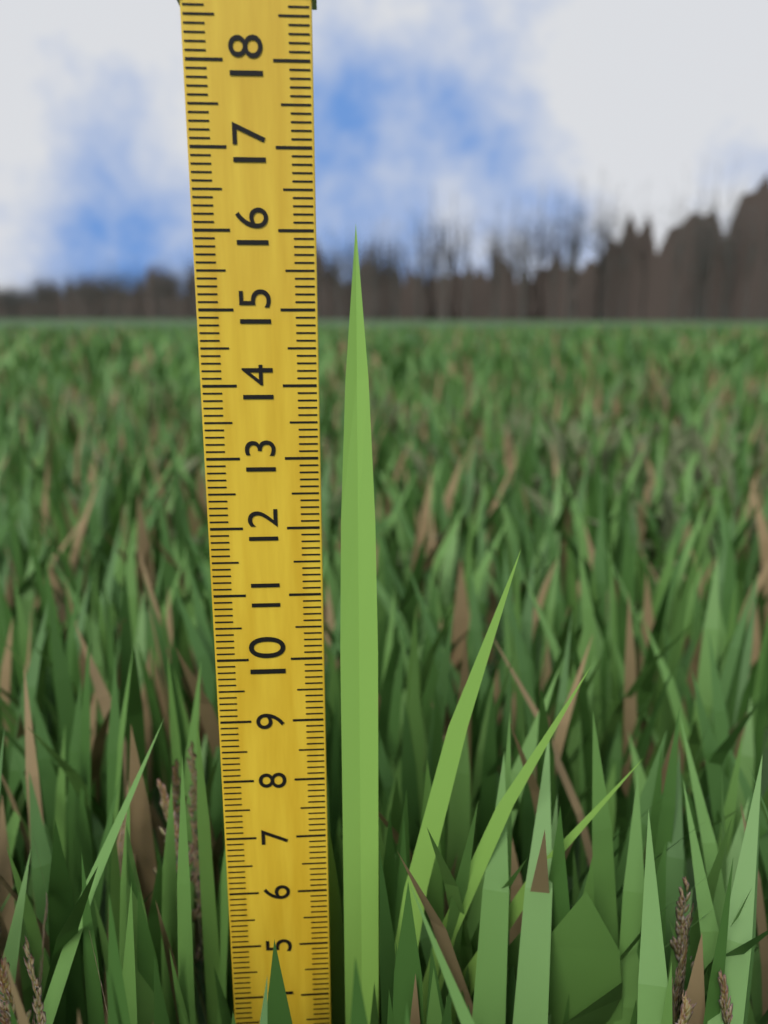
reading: 16.1 (no unit)
